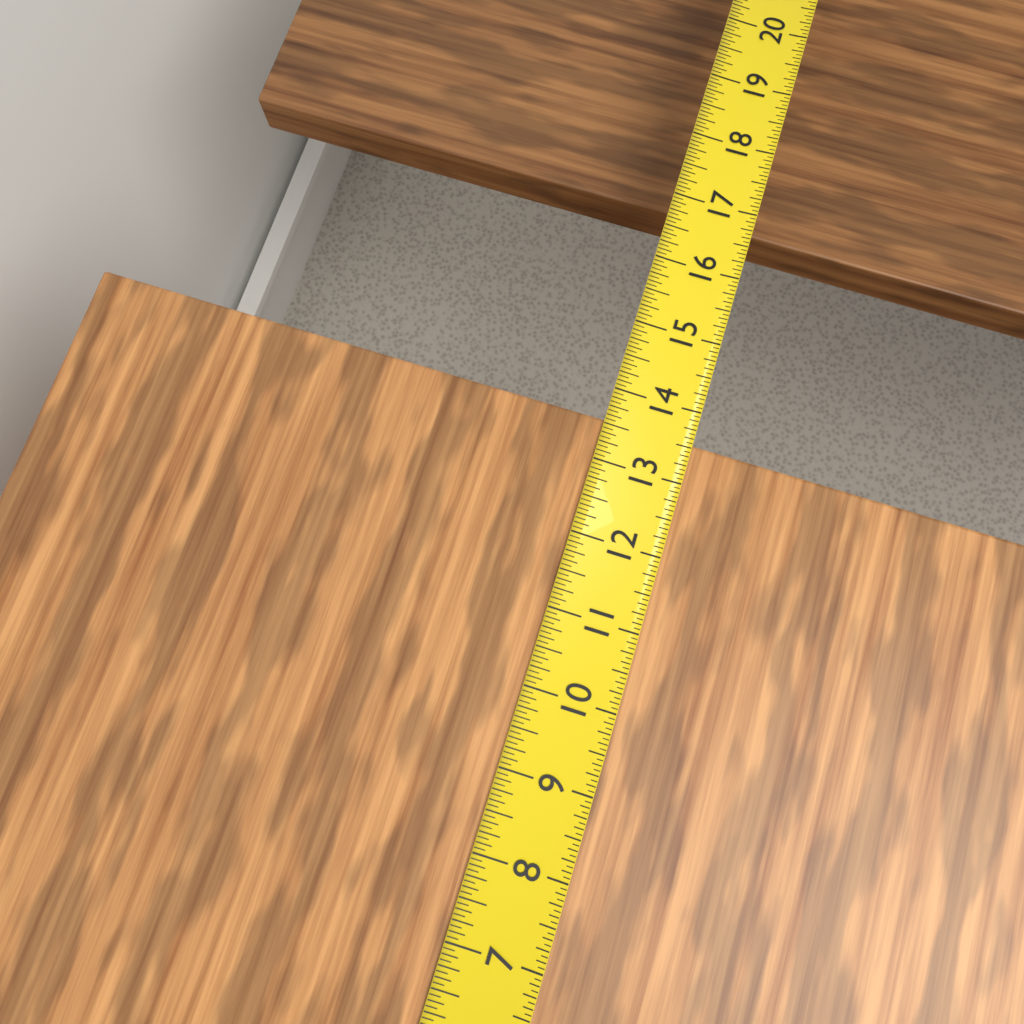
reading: 13.5625 in
